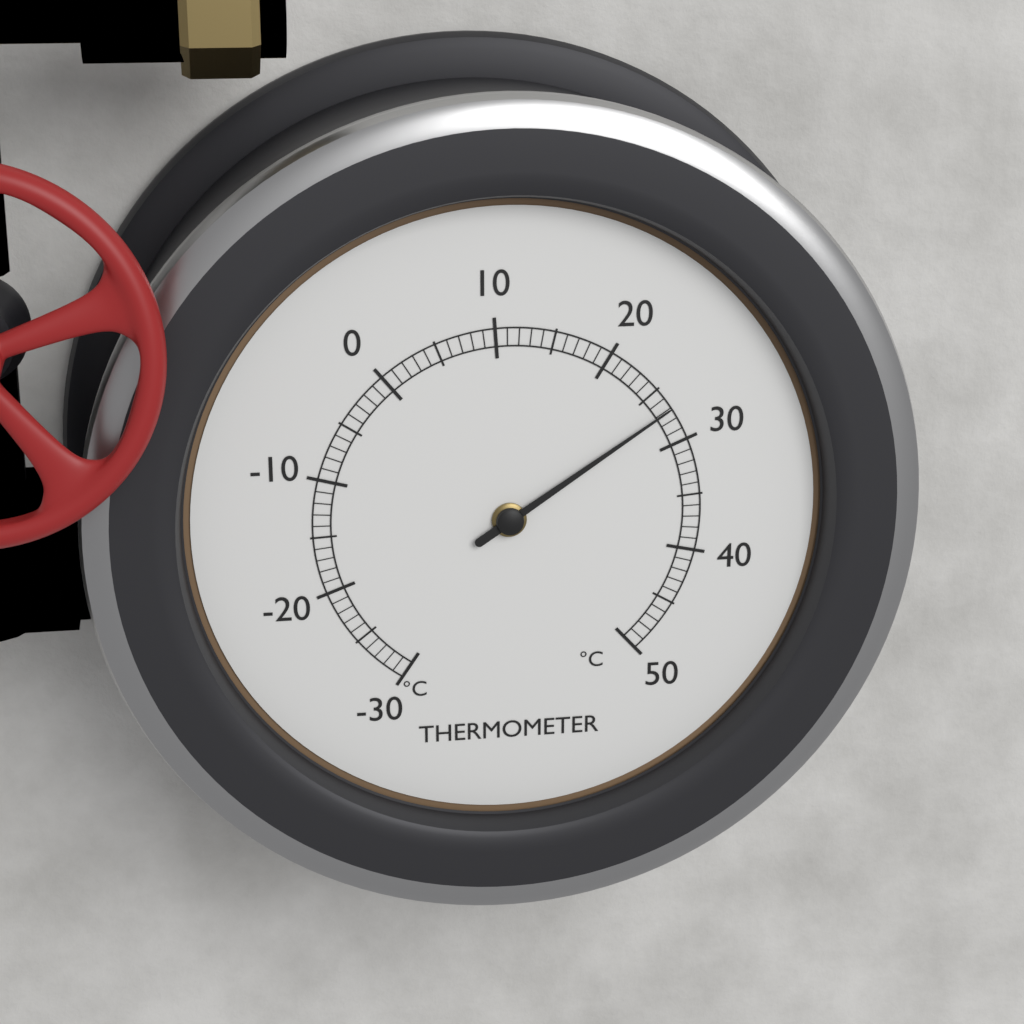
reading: 27 °C
